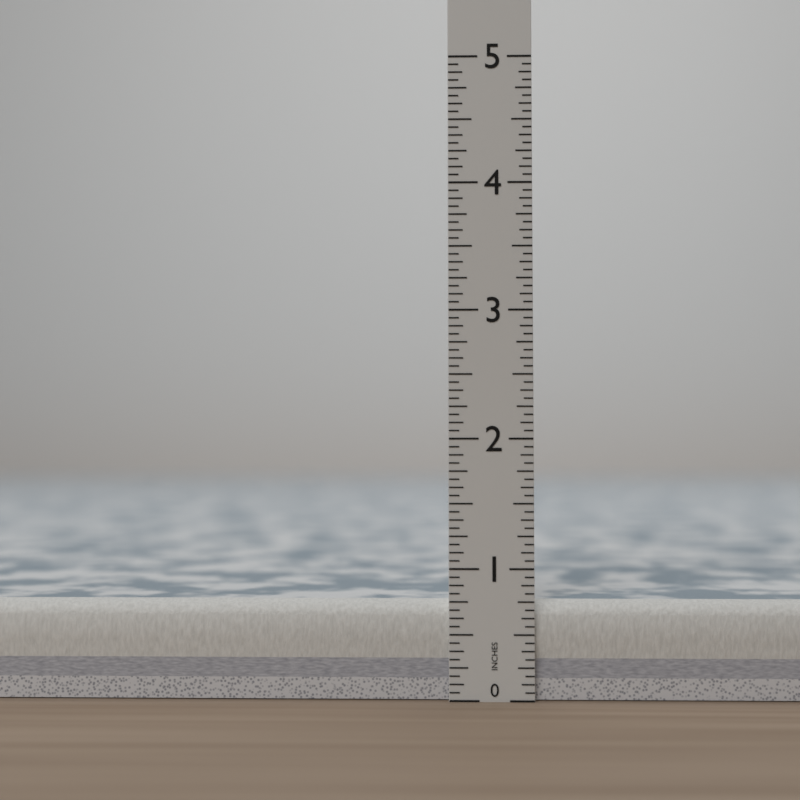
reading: 0.7500 in
